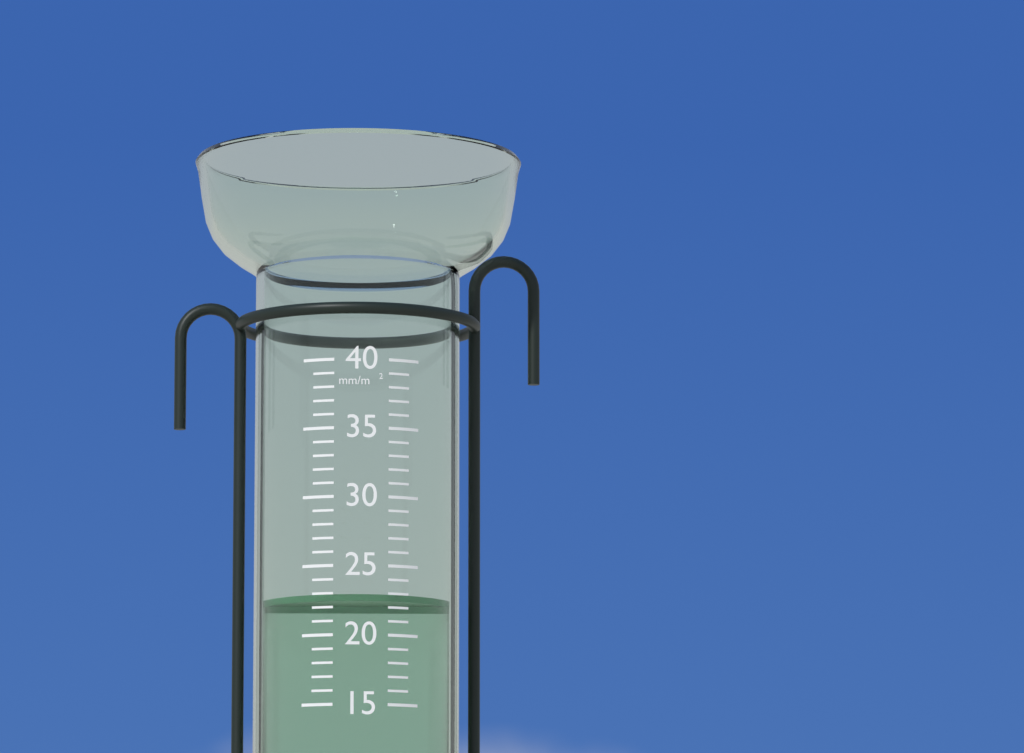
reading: 23 mm/m²
